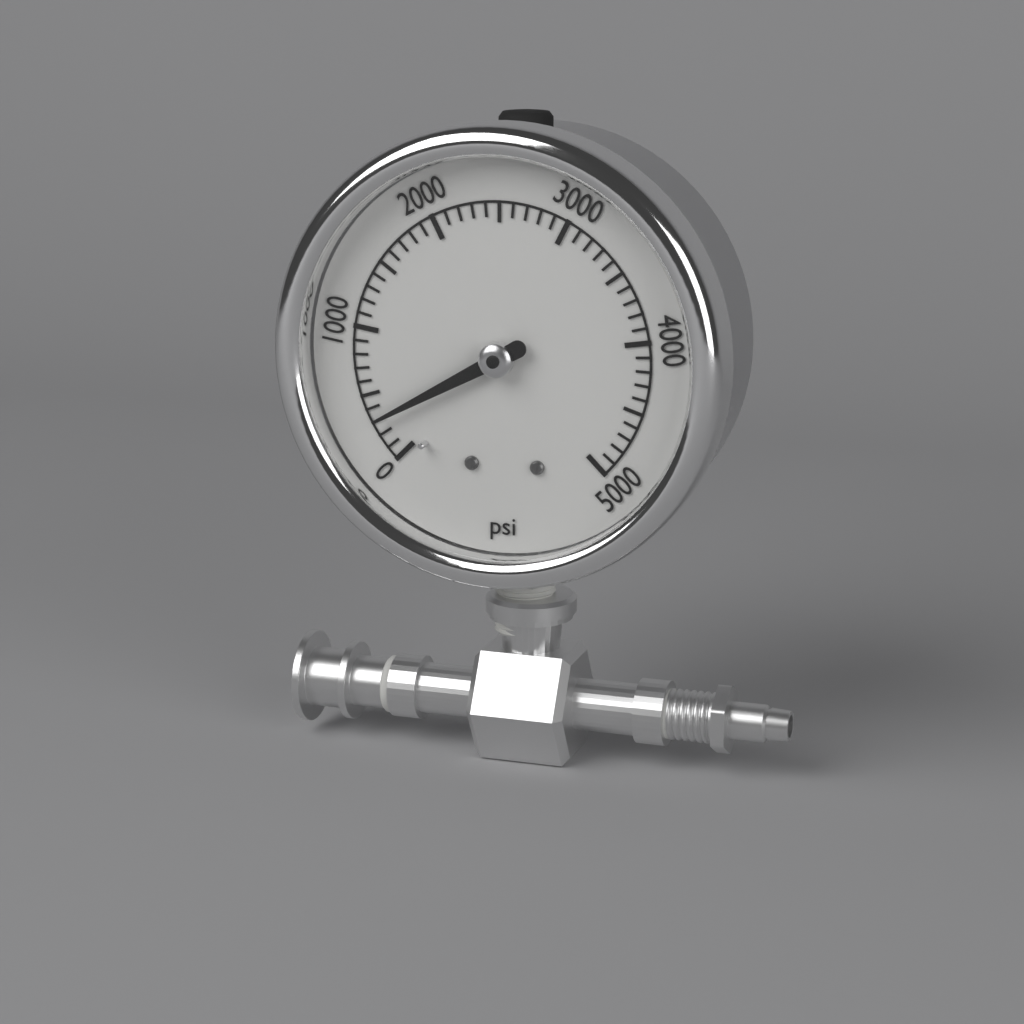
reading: 300 psi
